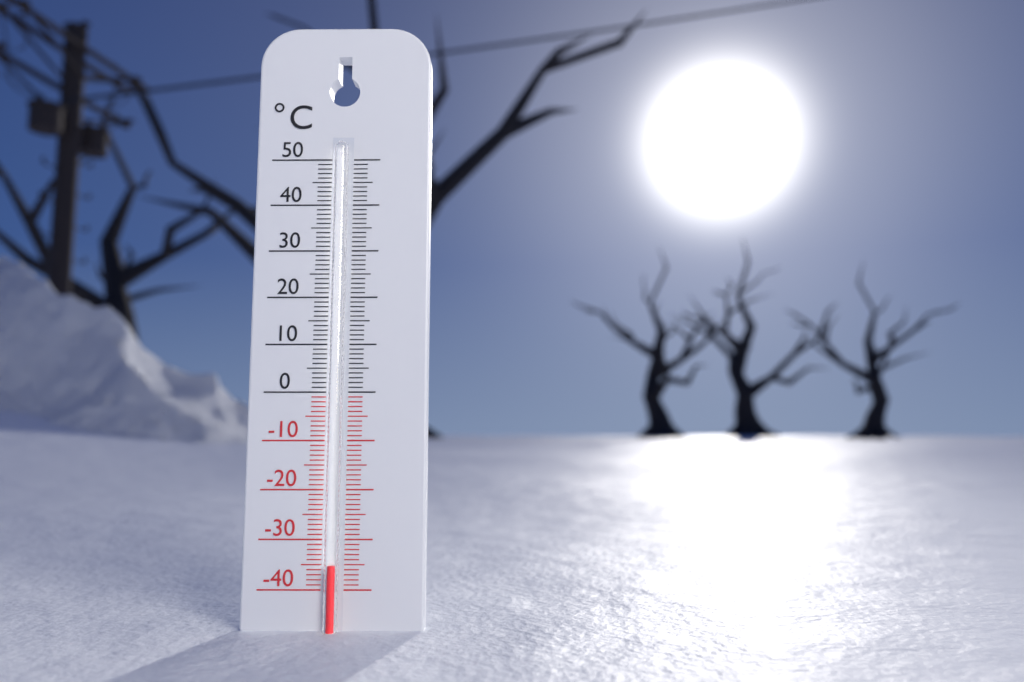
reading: -35 °C
